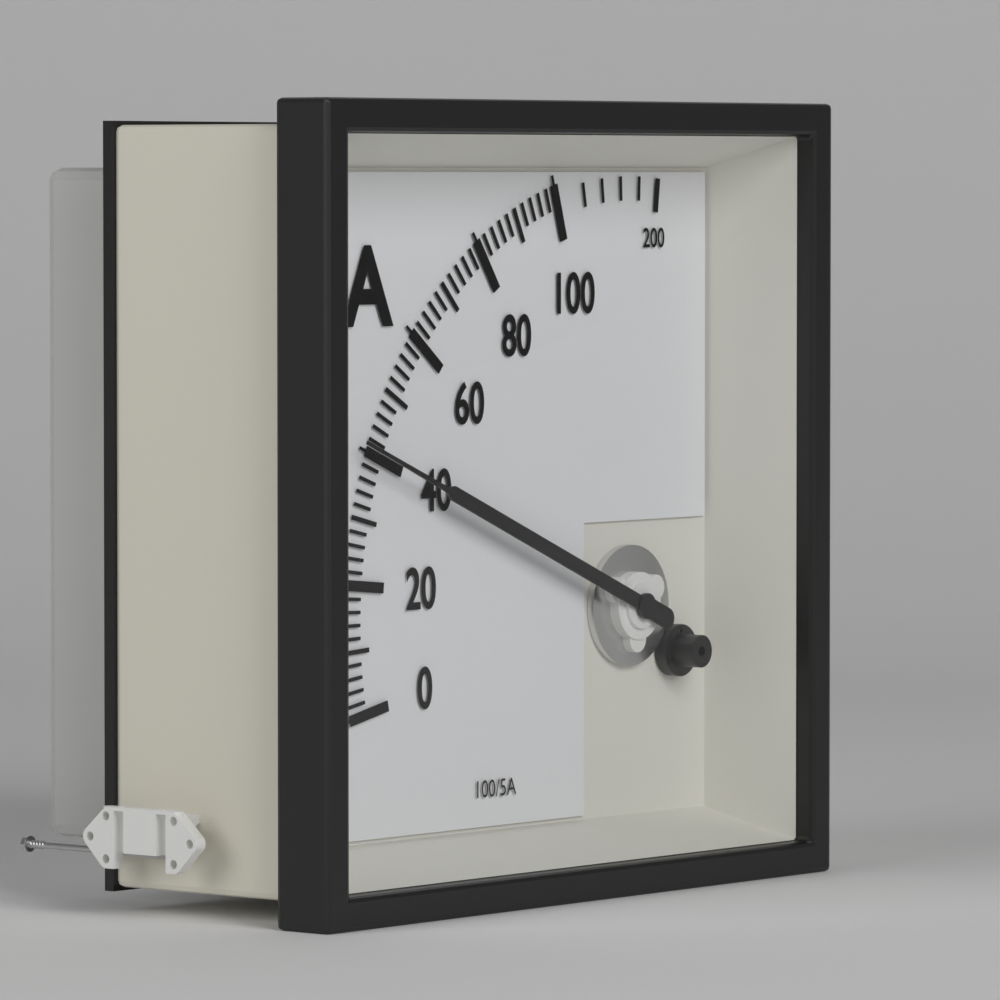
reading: 40 A
